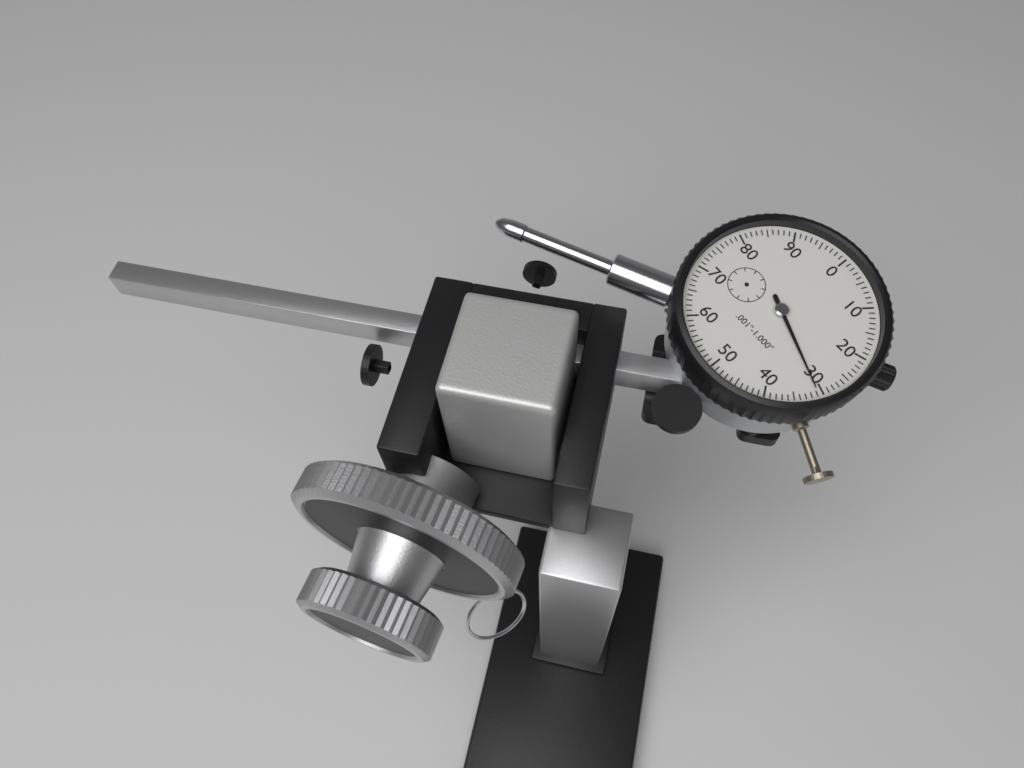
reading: 0.031 in
